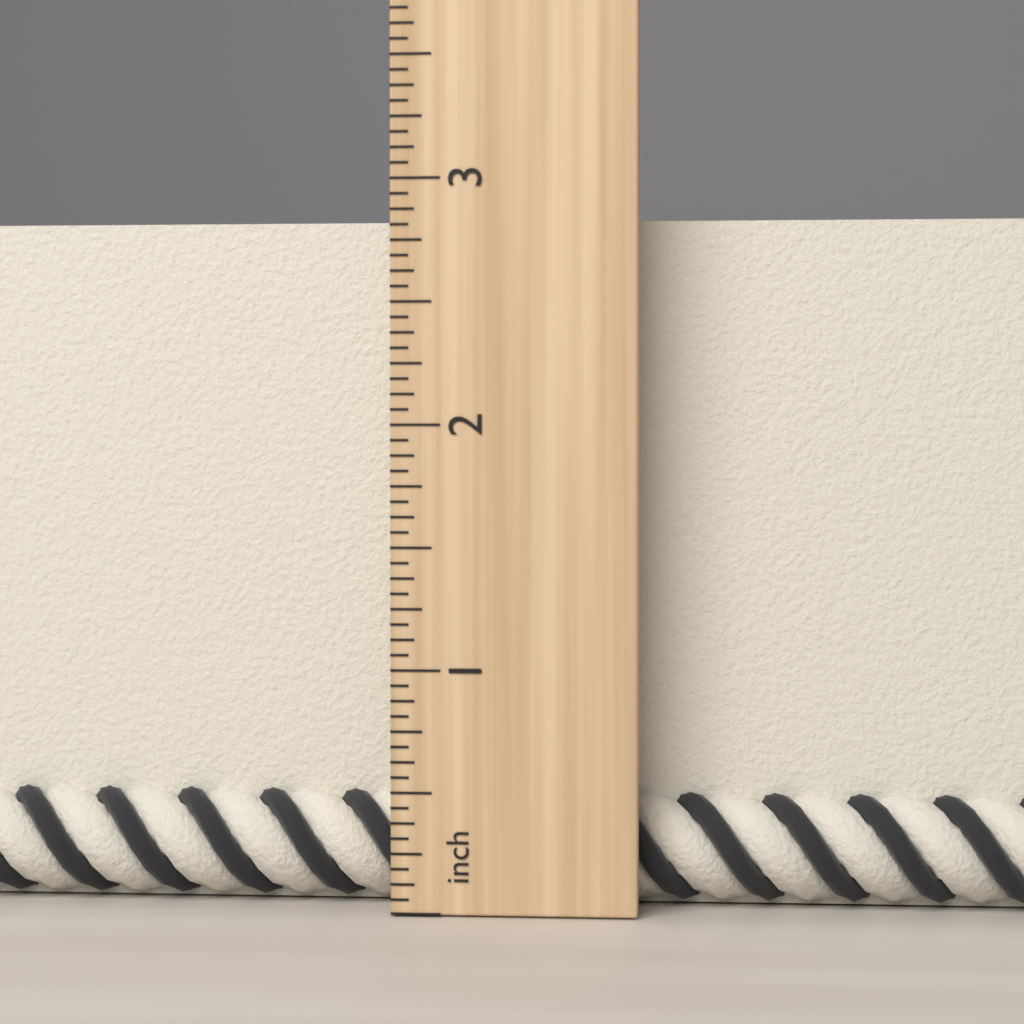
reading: 2.8750 inch
